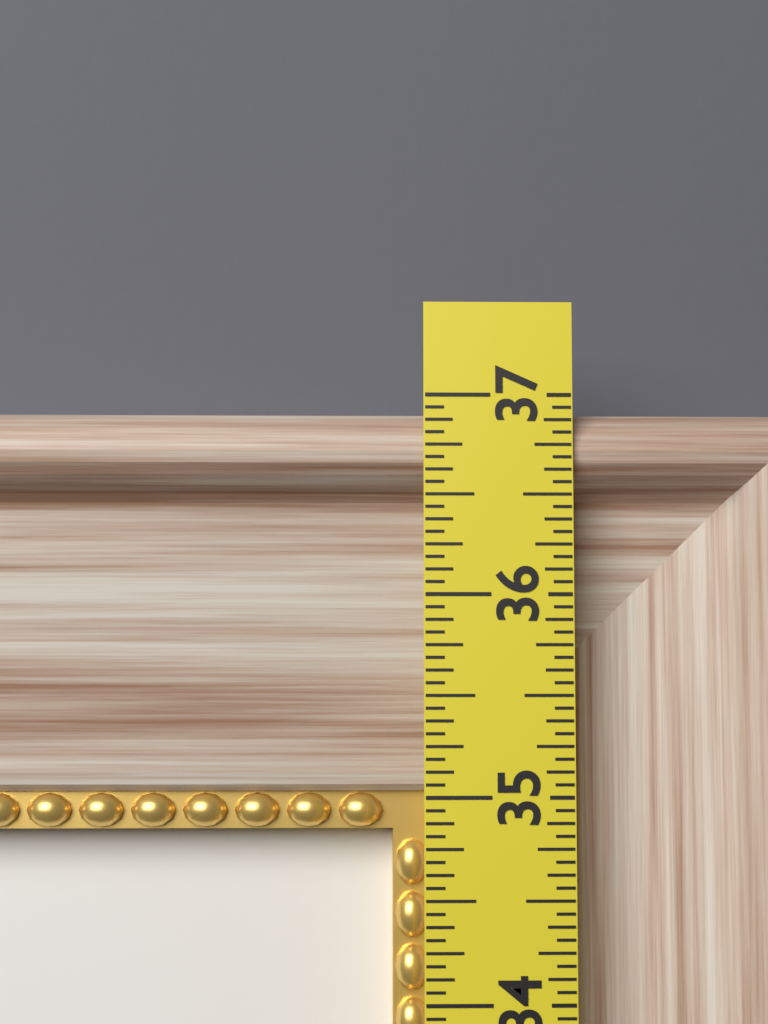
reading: 36.9375 in
